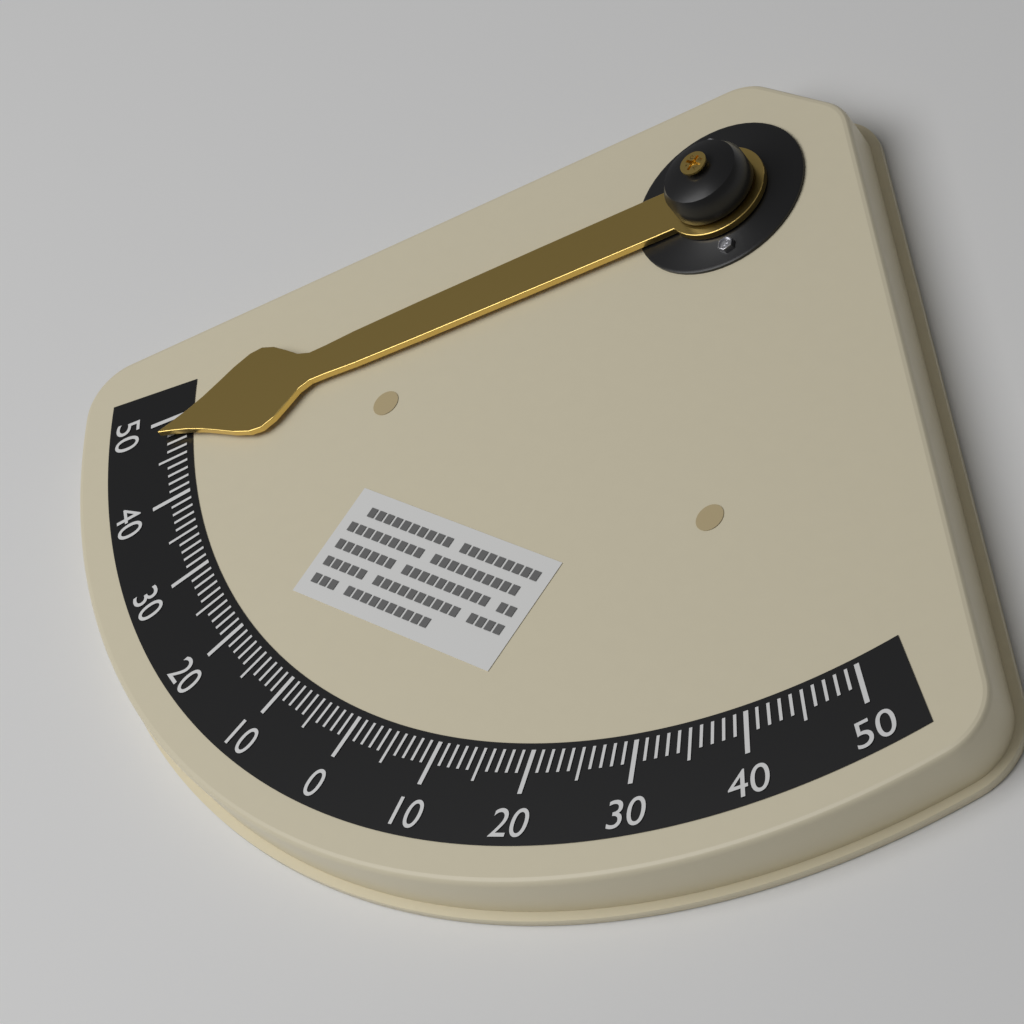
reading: -48 °
